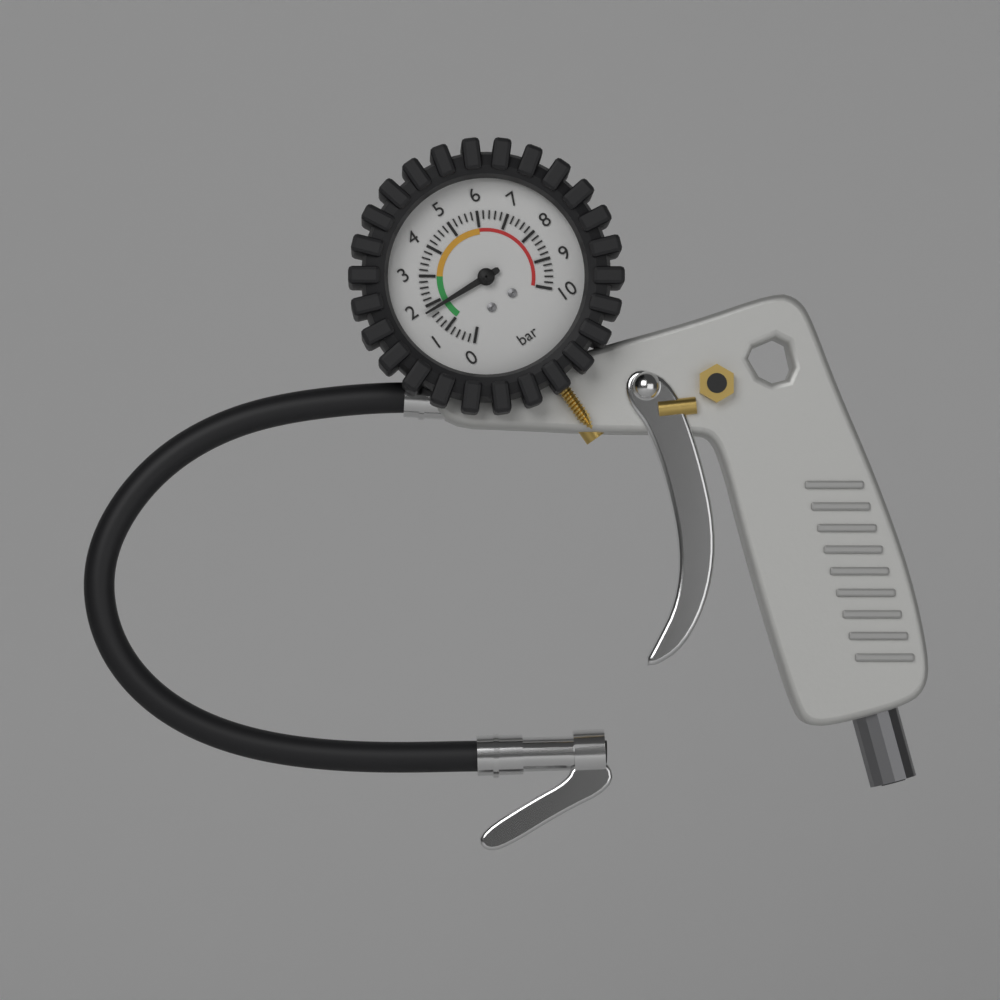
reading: 1.8 bar
